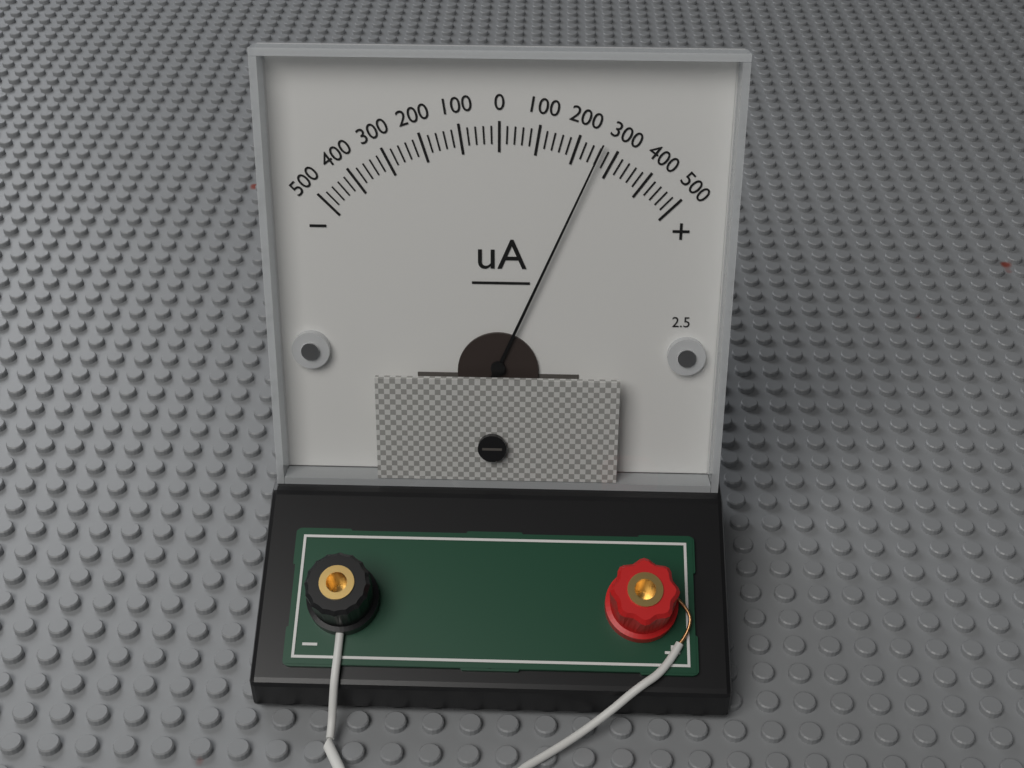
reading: 260 uA
